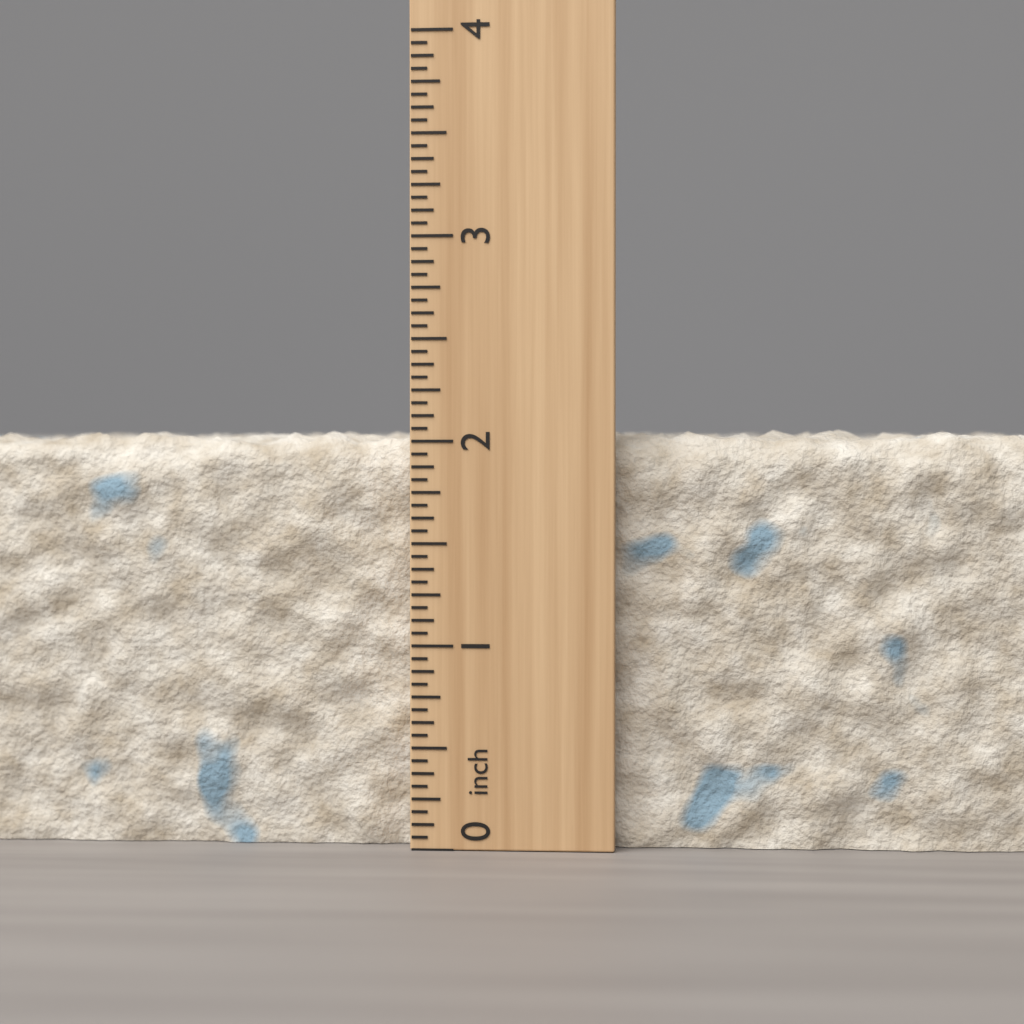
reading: 2.0625 inch
